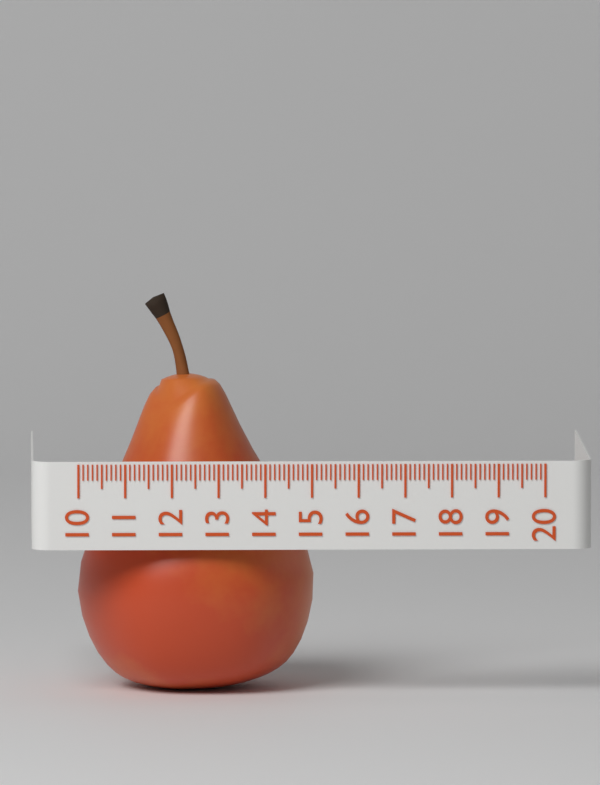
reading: 15.1 (no unit)
